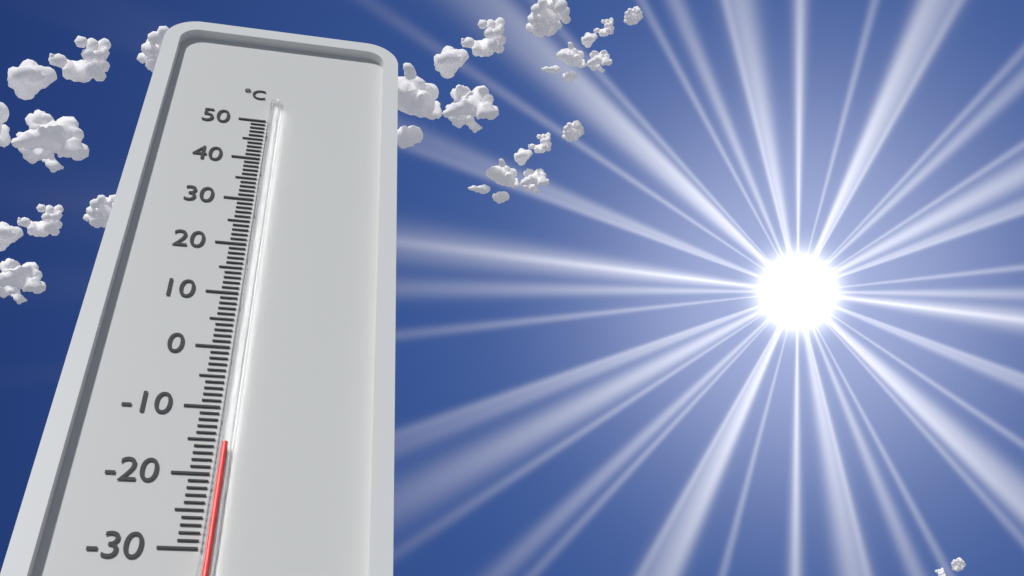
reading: -16 °C
